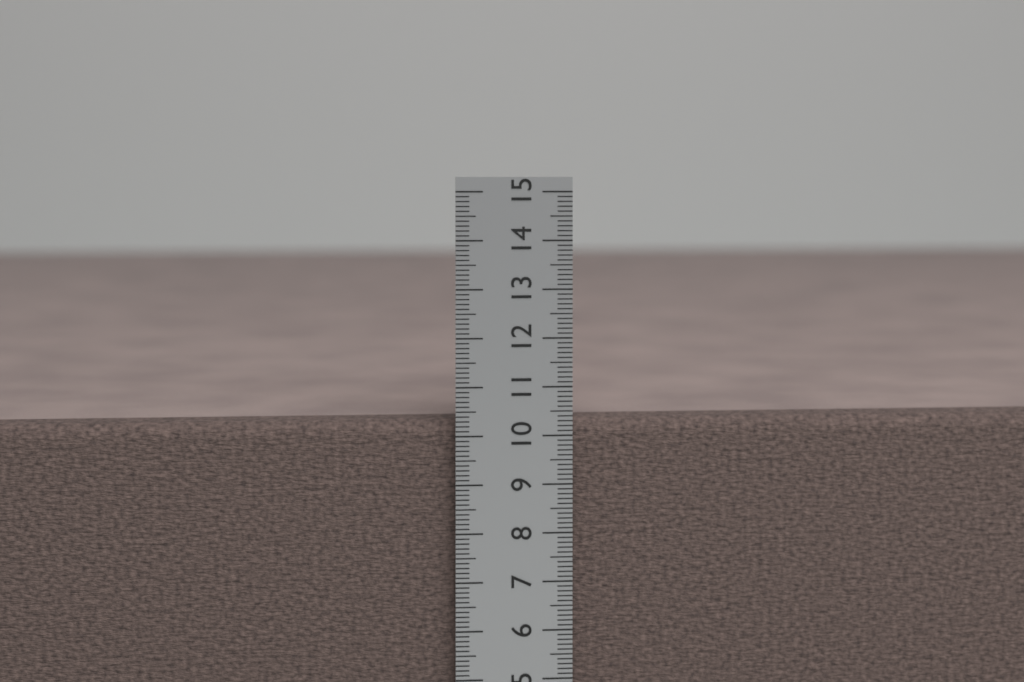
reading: 10.3 cm
